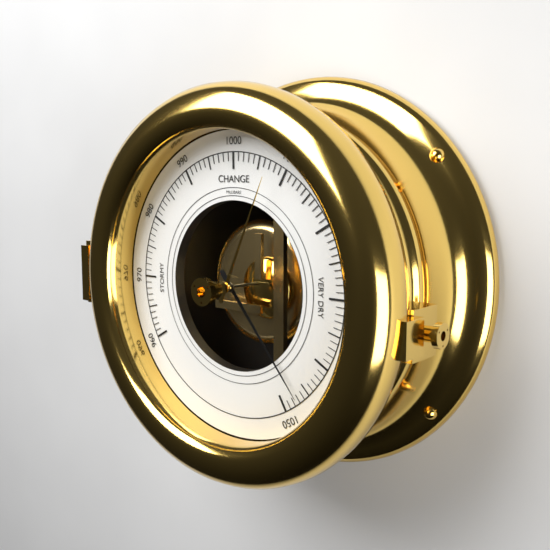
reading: 1047 mbar
